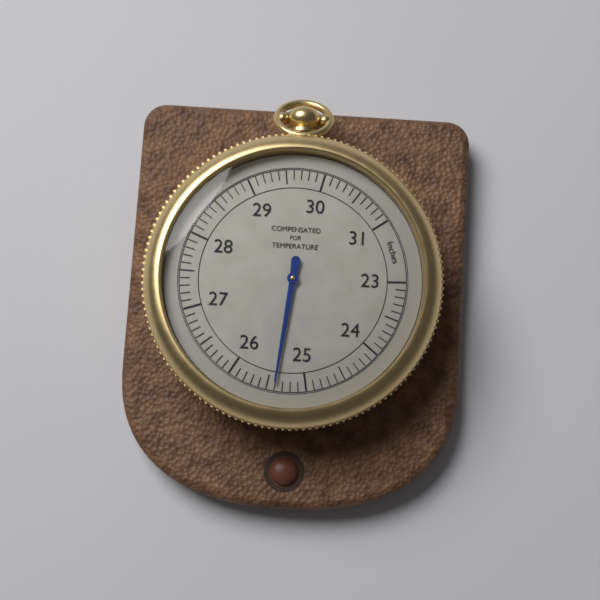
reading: 25.4 inches
